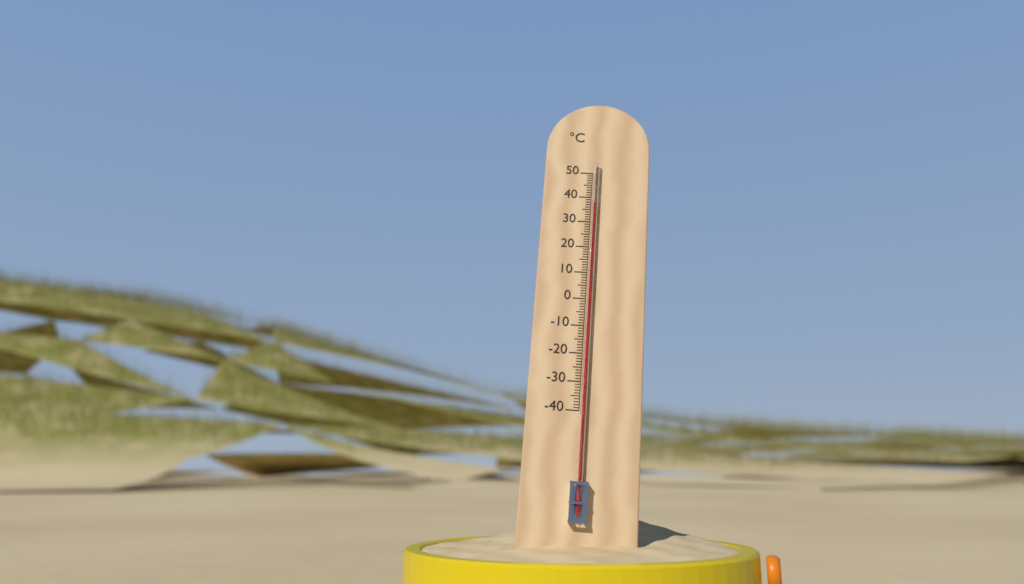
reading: 37 °C
